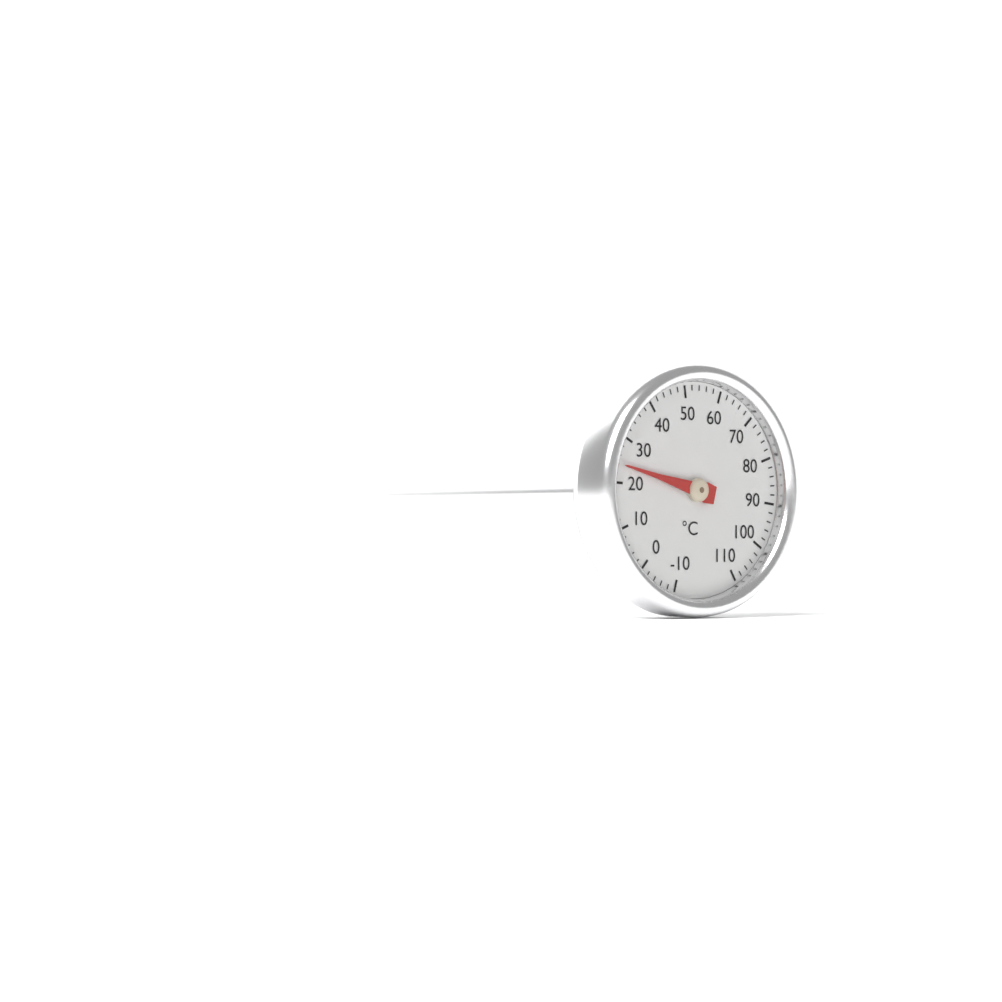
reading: 24 °C
